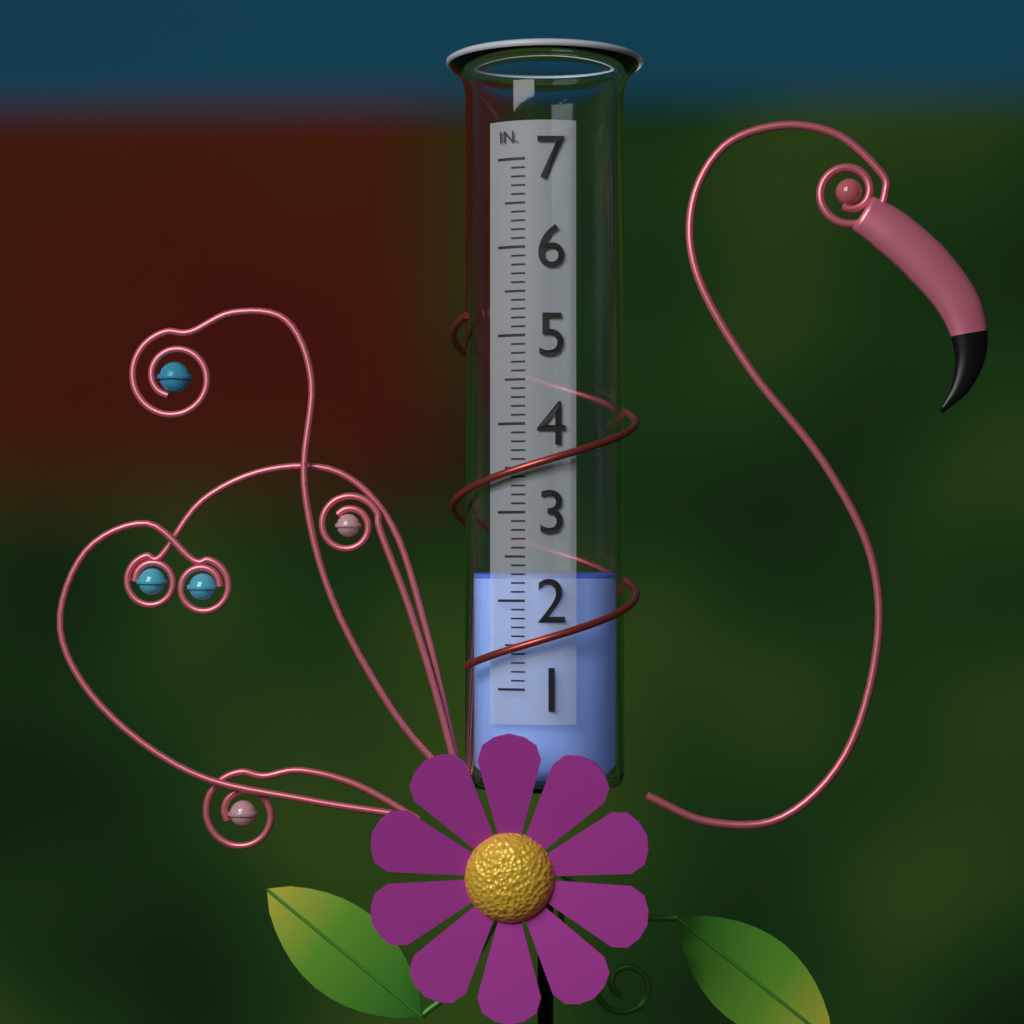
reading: 2.3 in
